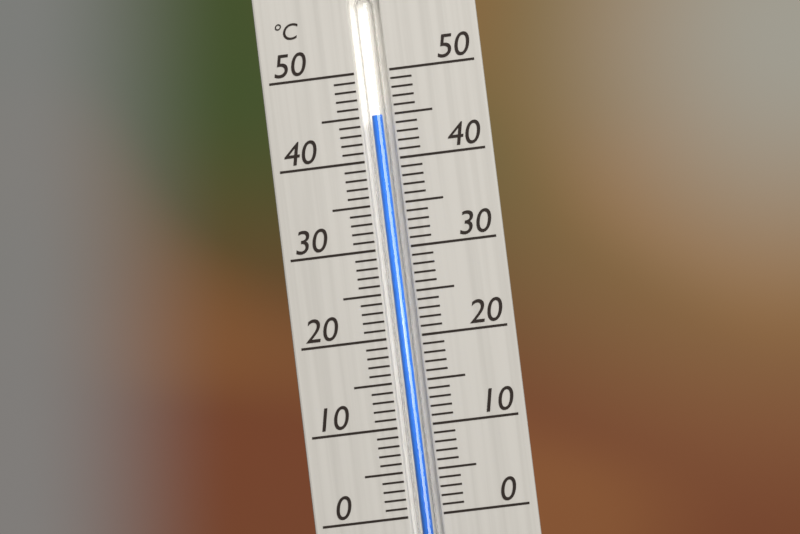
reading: 45 °C
